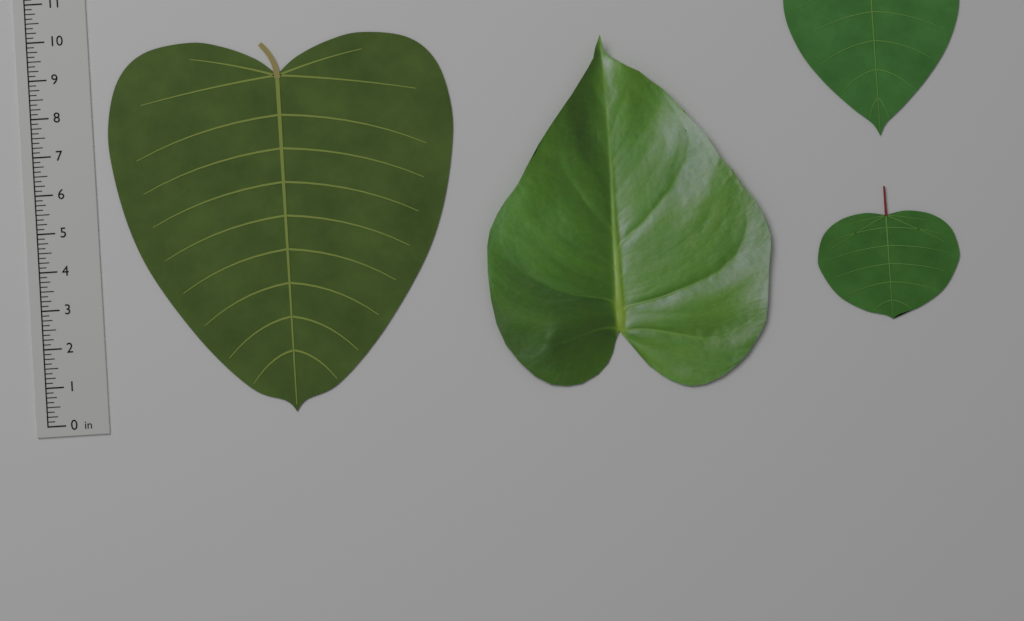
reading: 9.750 in
